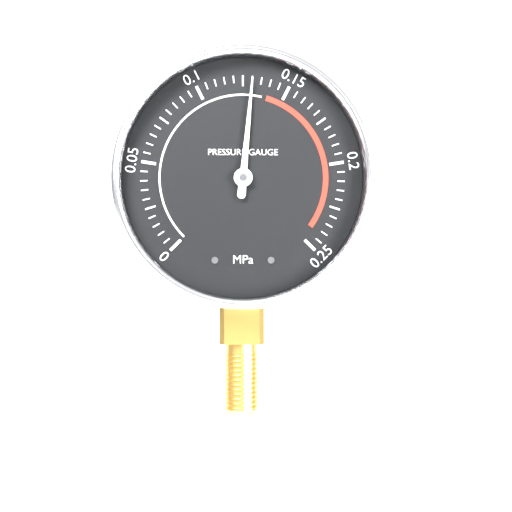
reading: 0.130 MPa
